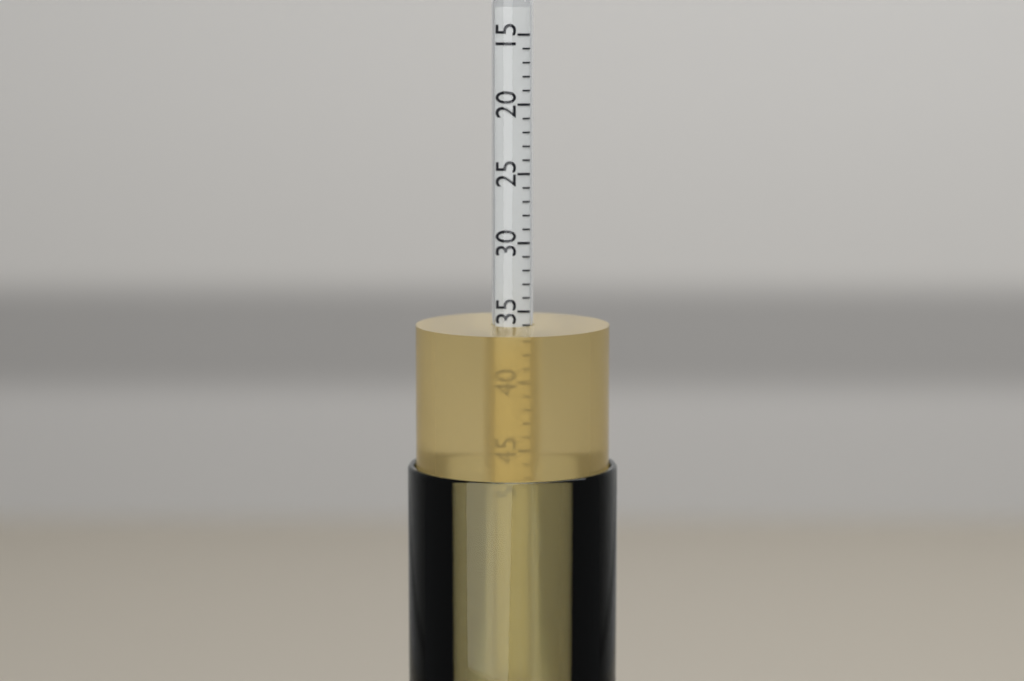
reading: 36 (no unit)
